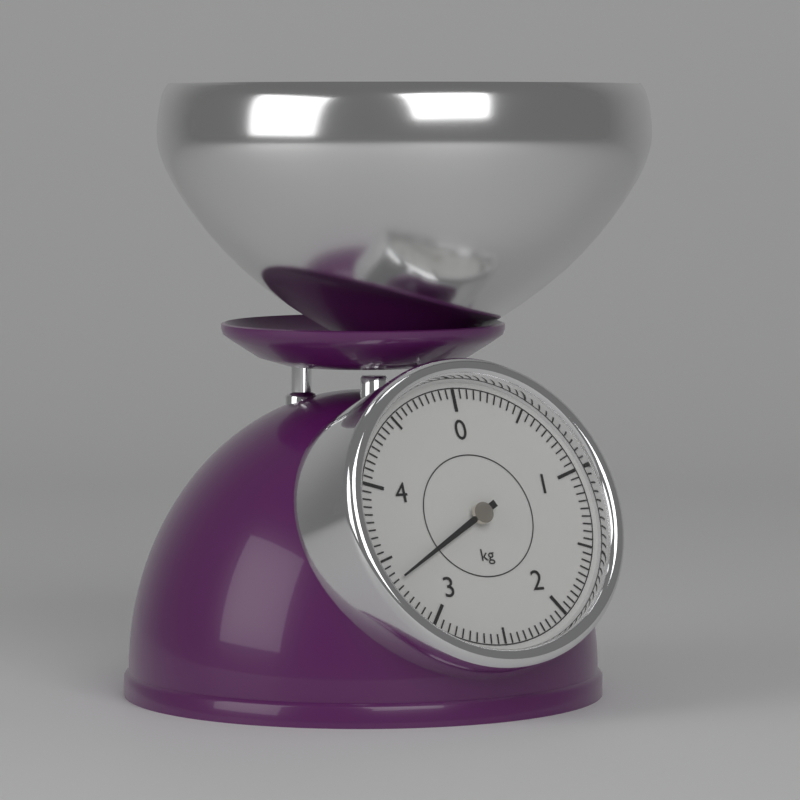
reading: 3.35 kg
